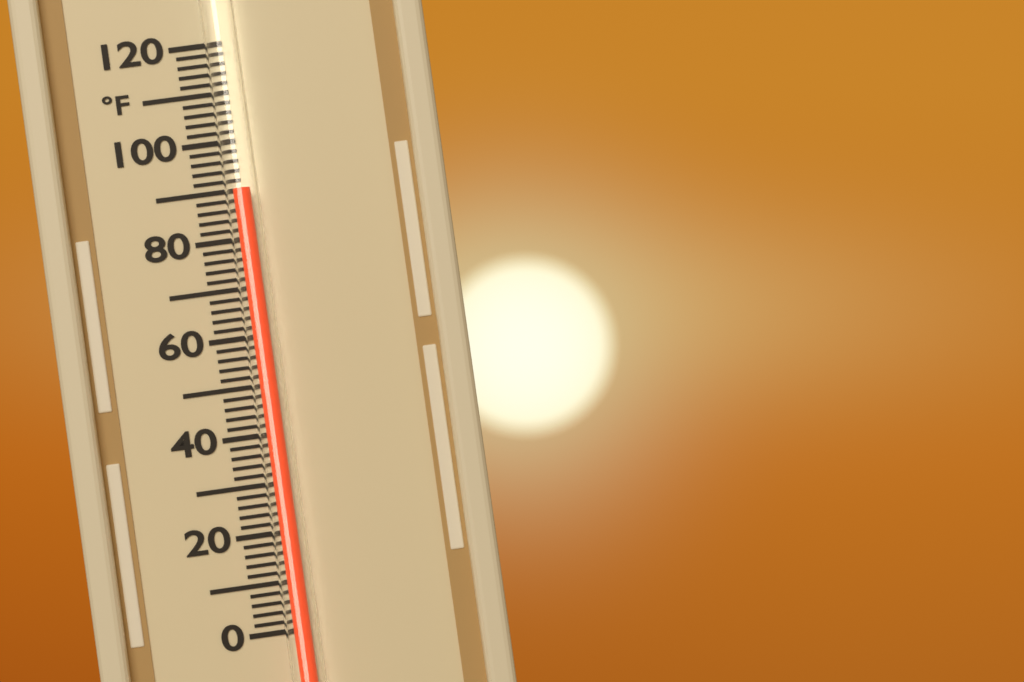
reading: 90 °F
